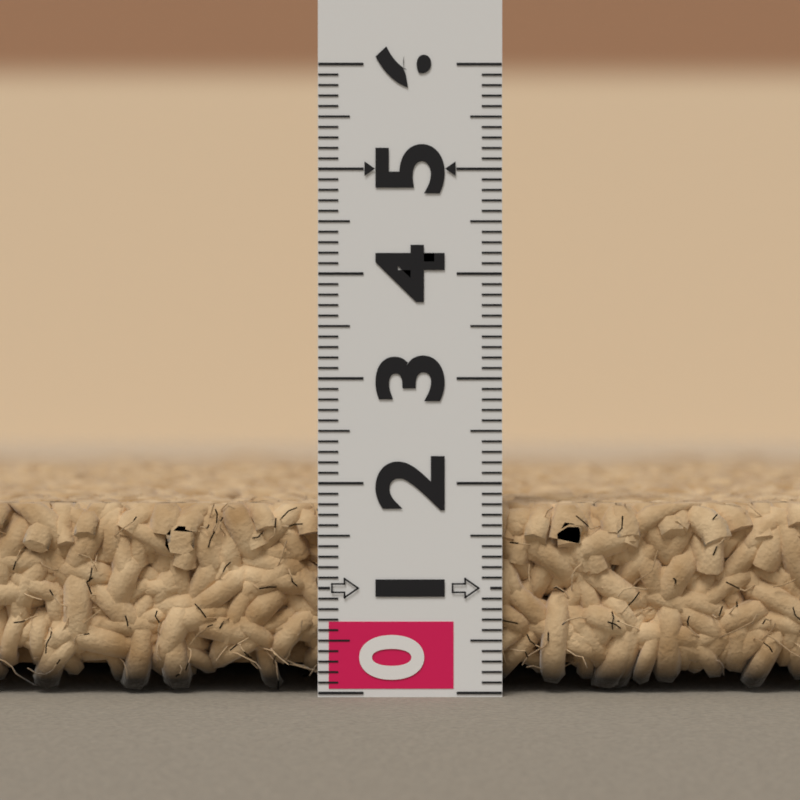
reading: 1.8 (no unit)
